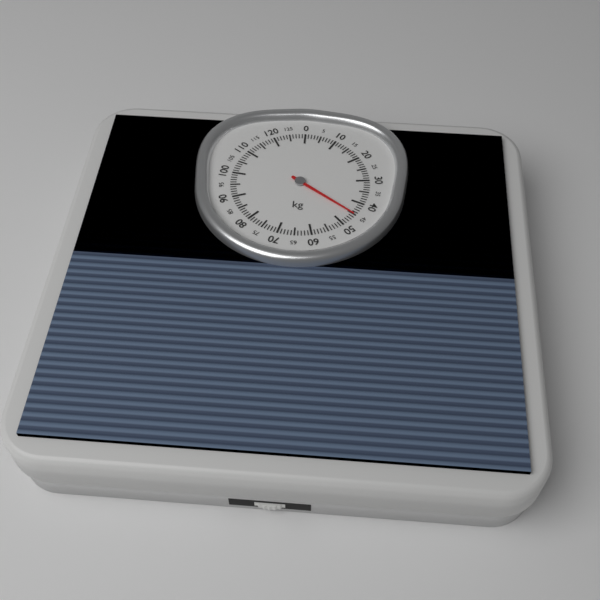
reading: 45 kg
